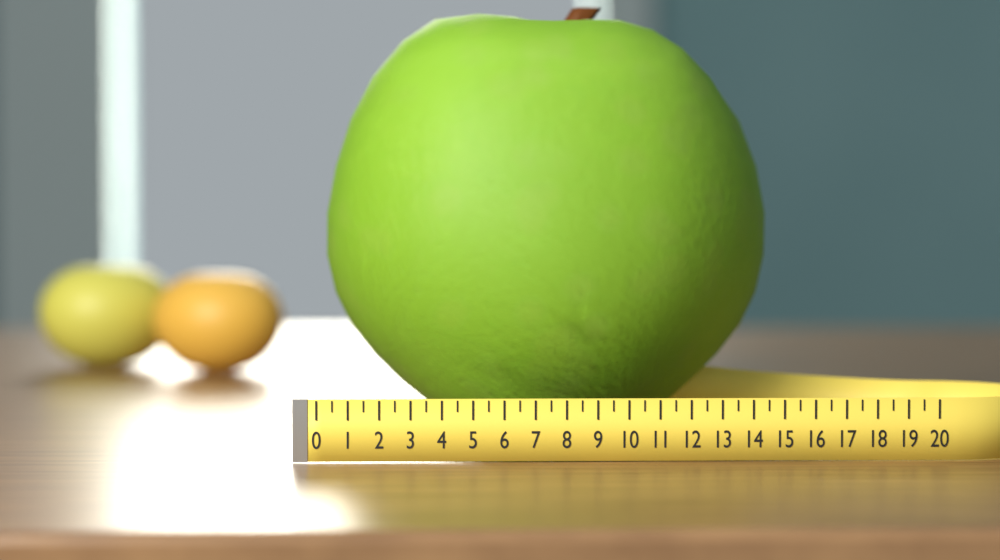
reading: 15.5 (no unit)
